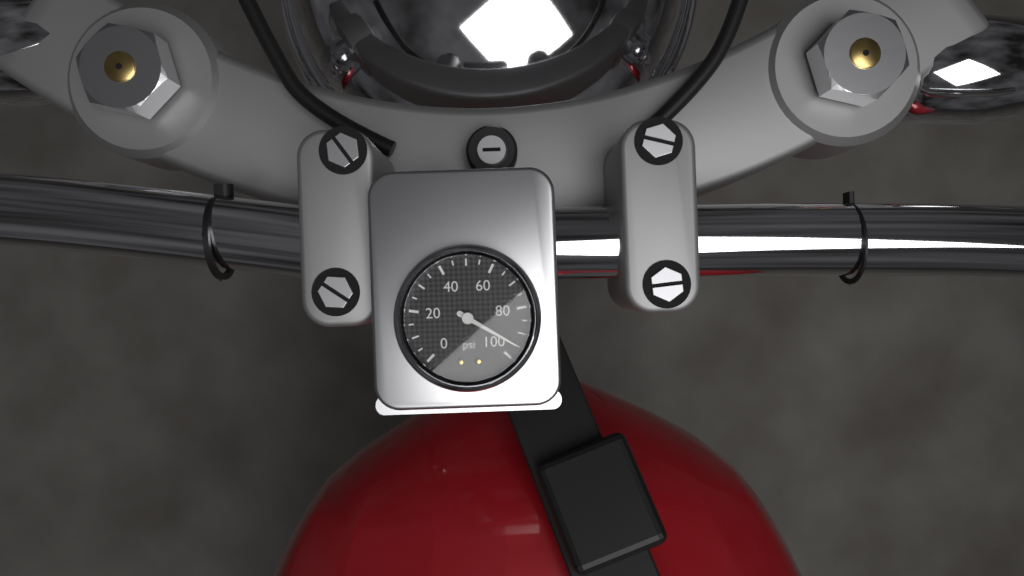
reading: 95 psi
